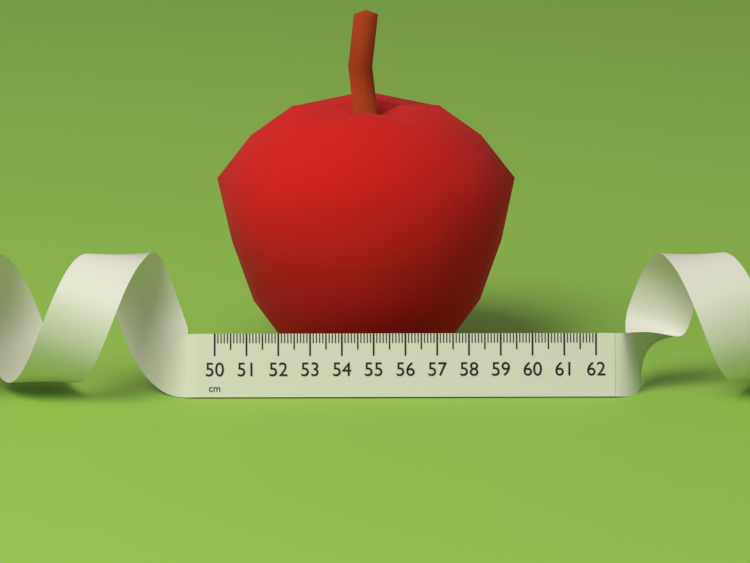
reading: 59.6 cm
